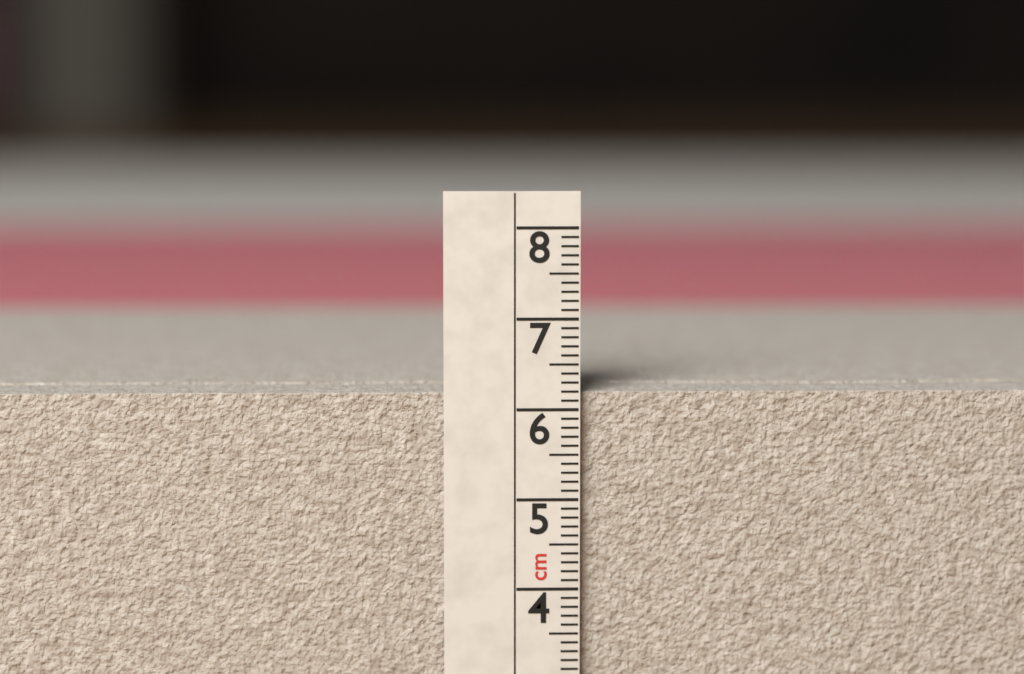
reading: 6.2 cm
